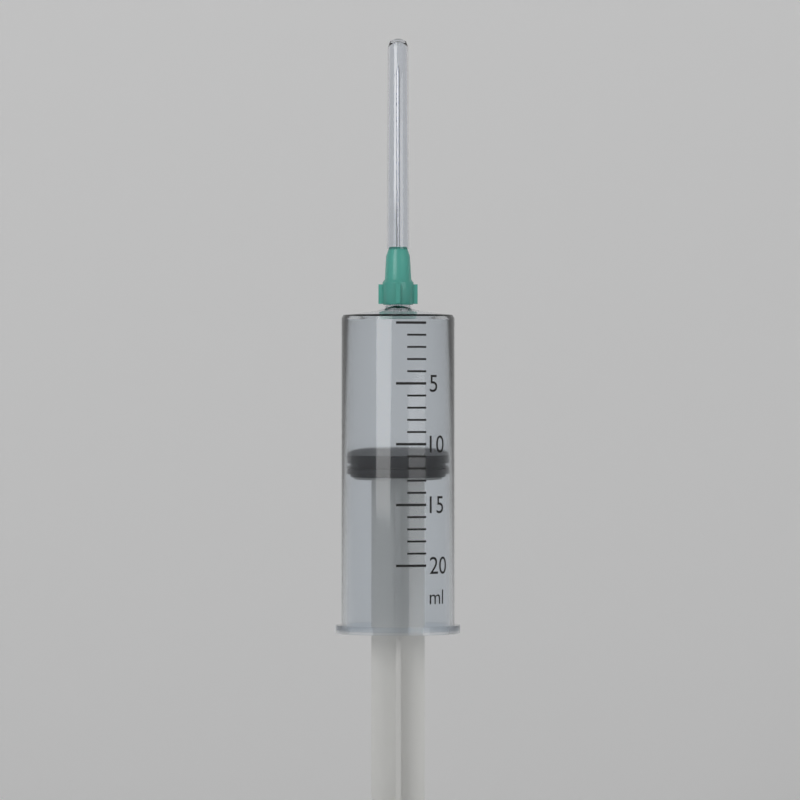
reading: 11 ml
